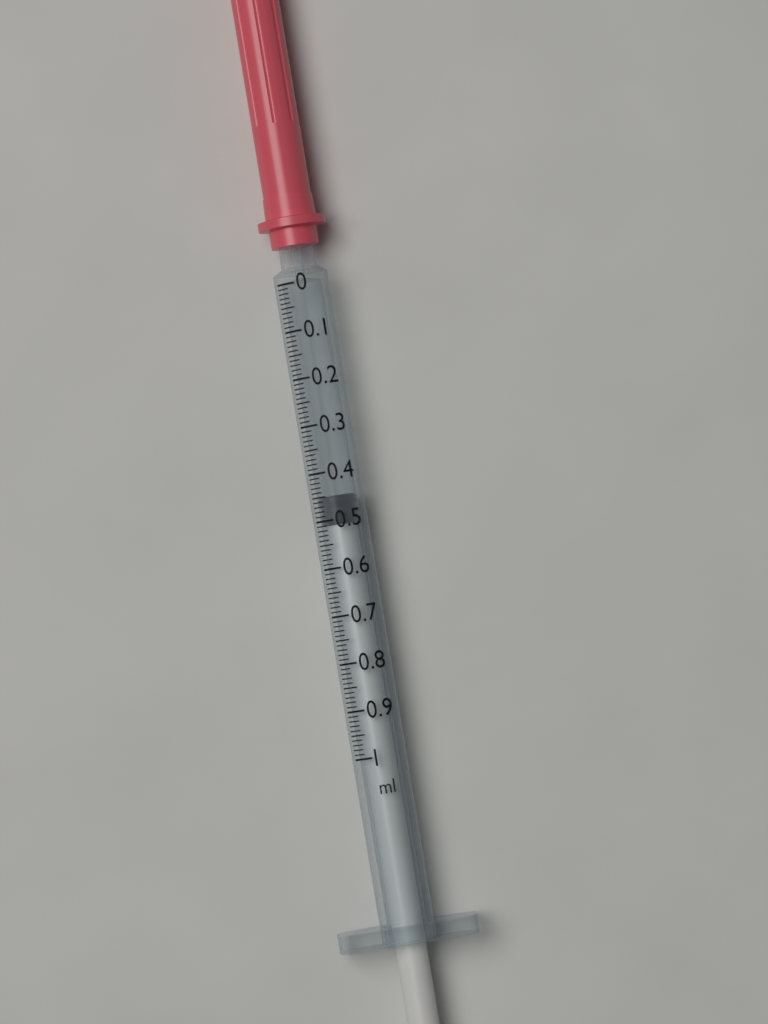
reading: 0.45 ml
